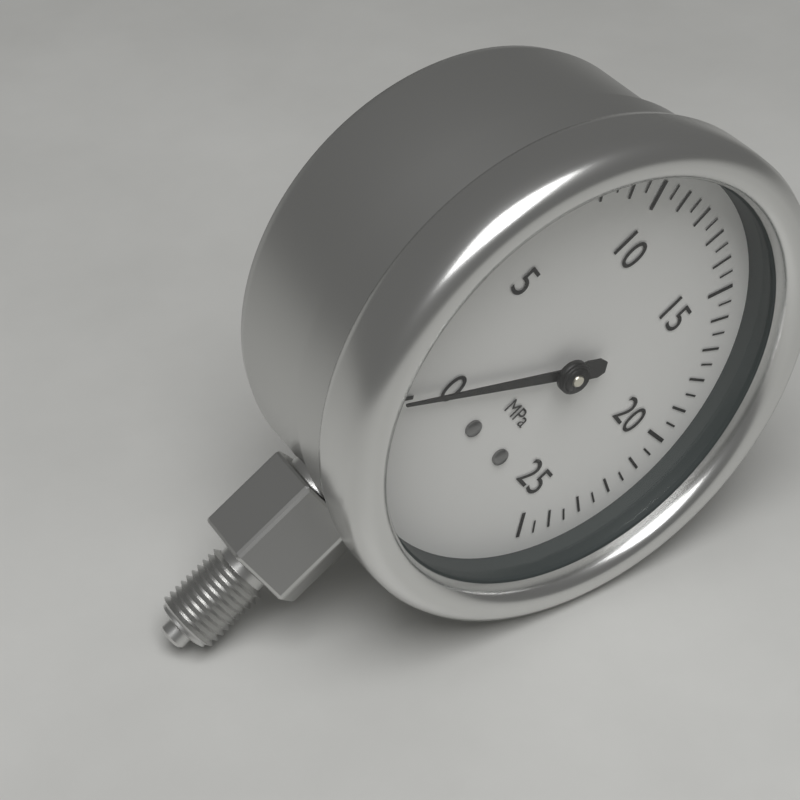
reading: 0.0 MPa
